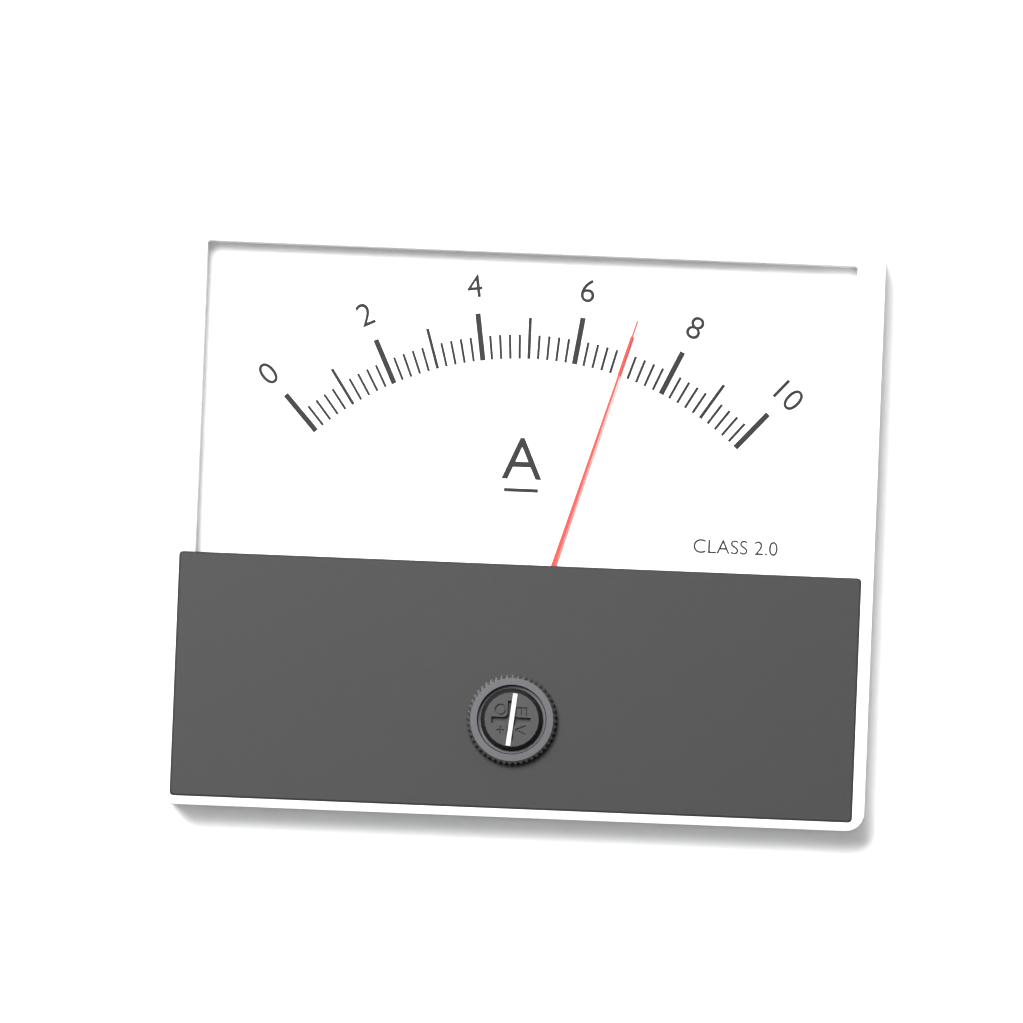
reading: 7.0 A
